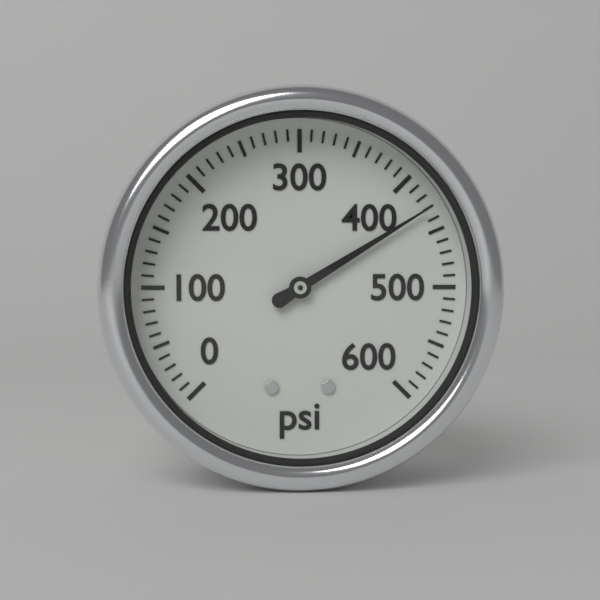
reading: 430 psi
